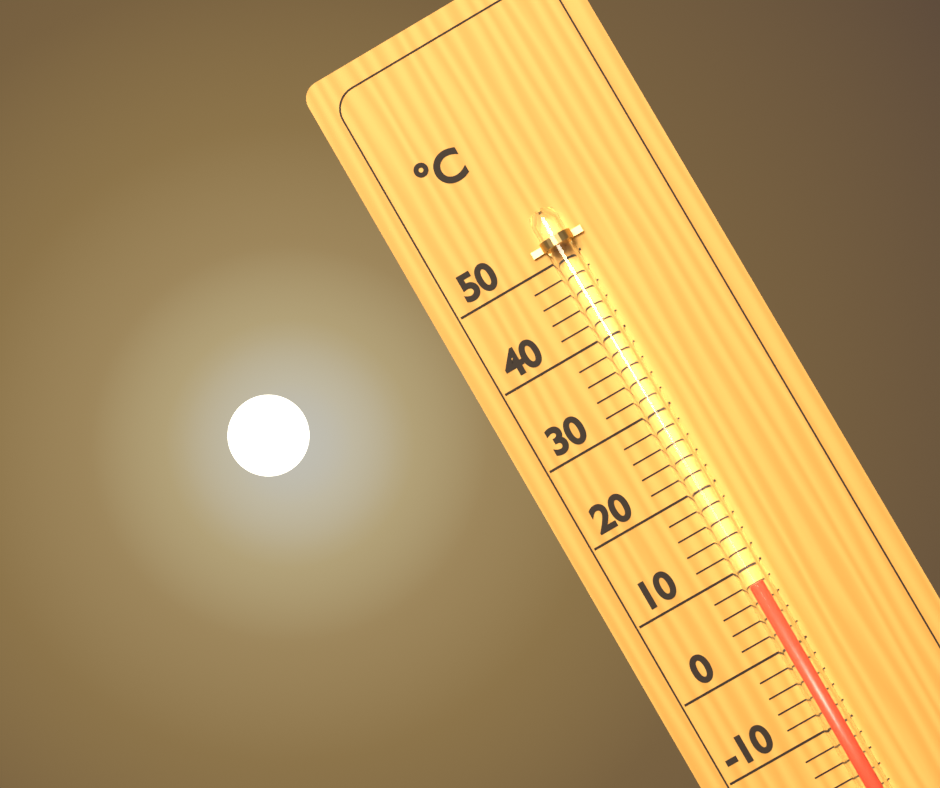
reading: 8 °C
